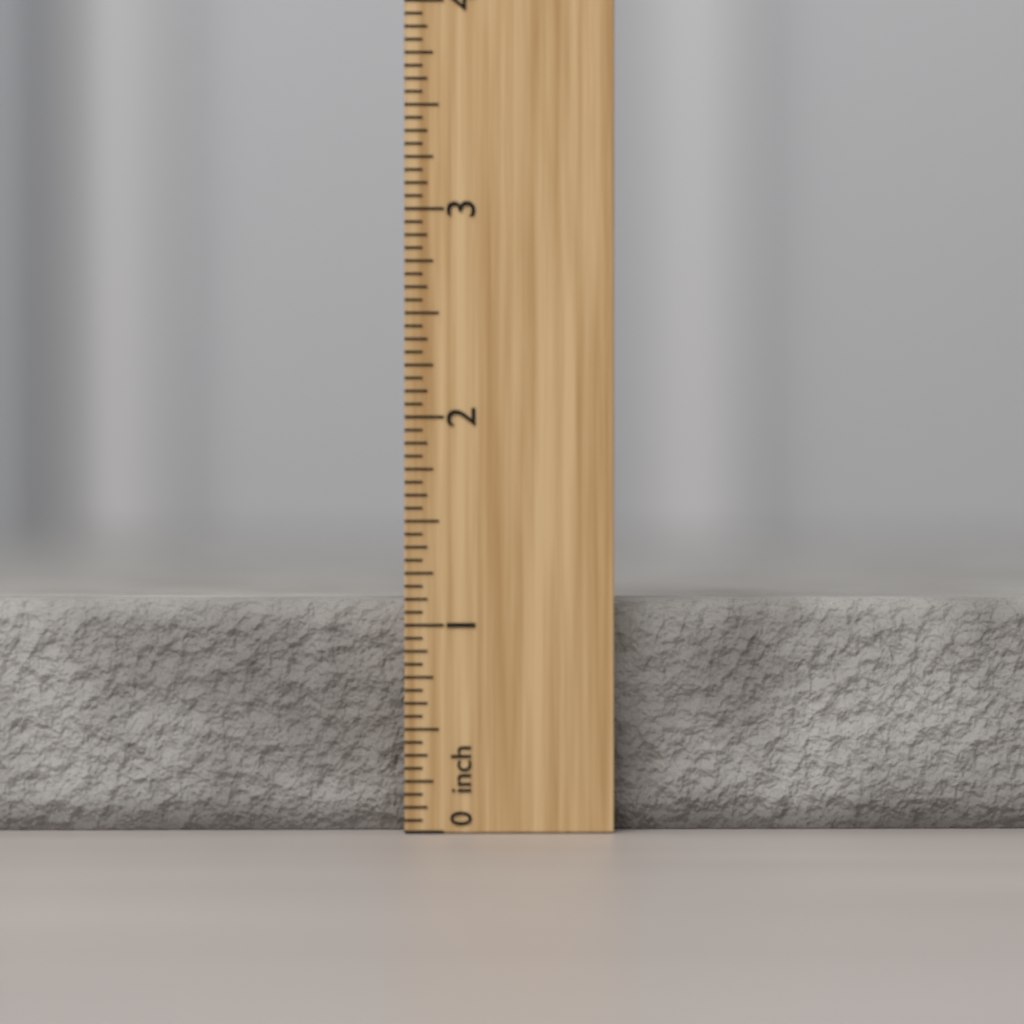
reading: 1.1250 inch
